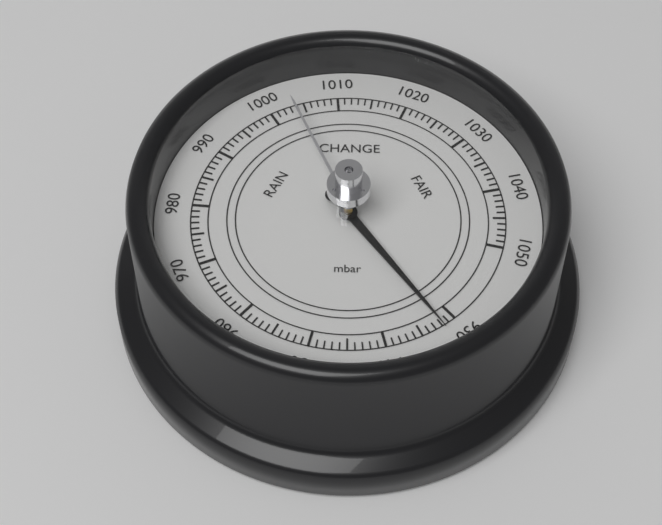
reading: 932 mbar
